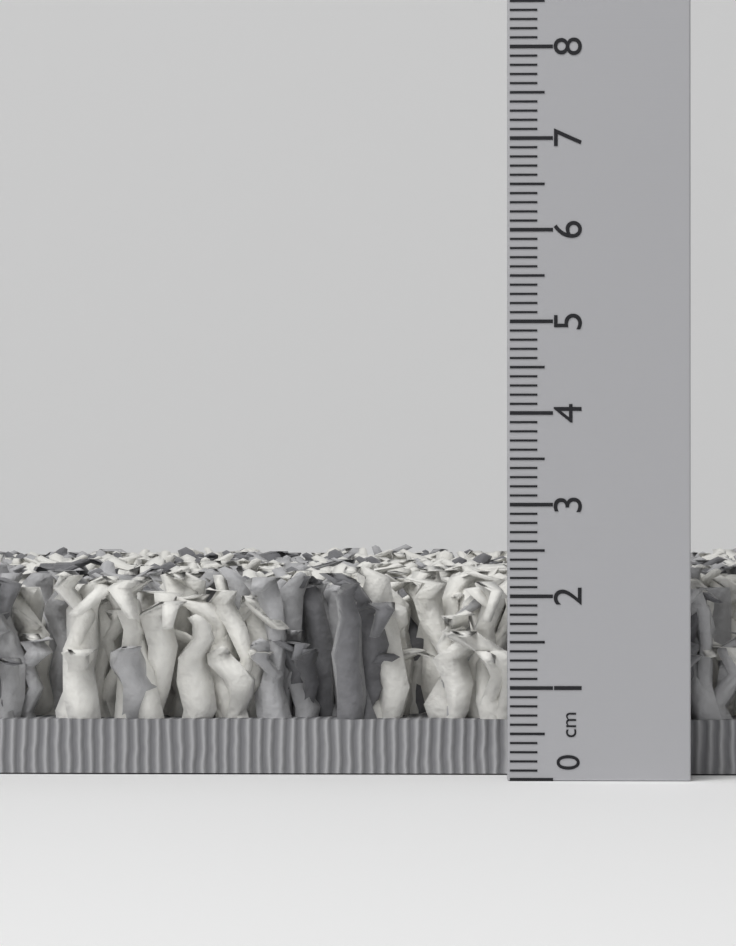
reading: 2.4 cm
